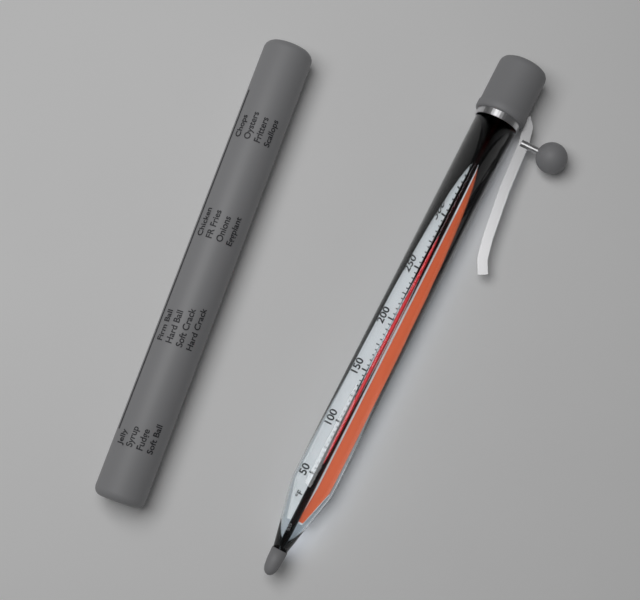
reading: 305 °F
